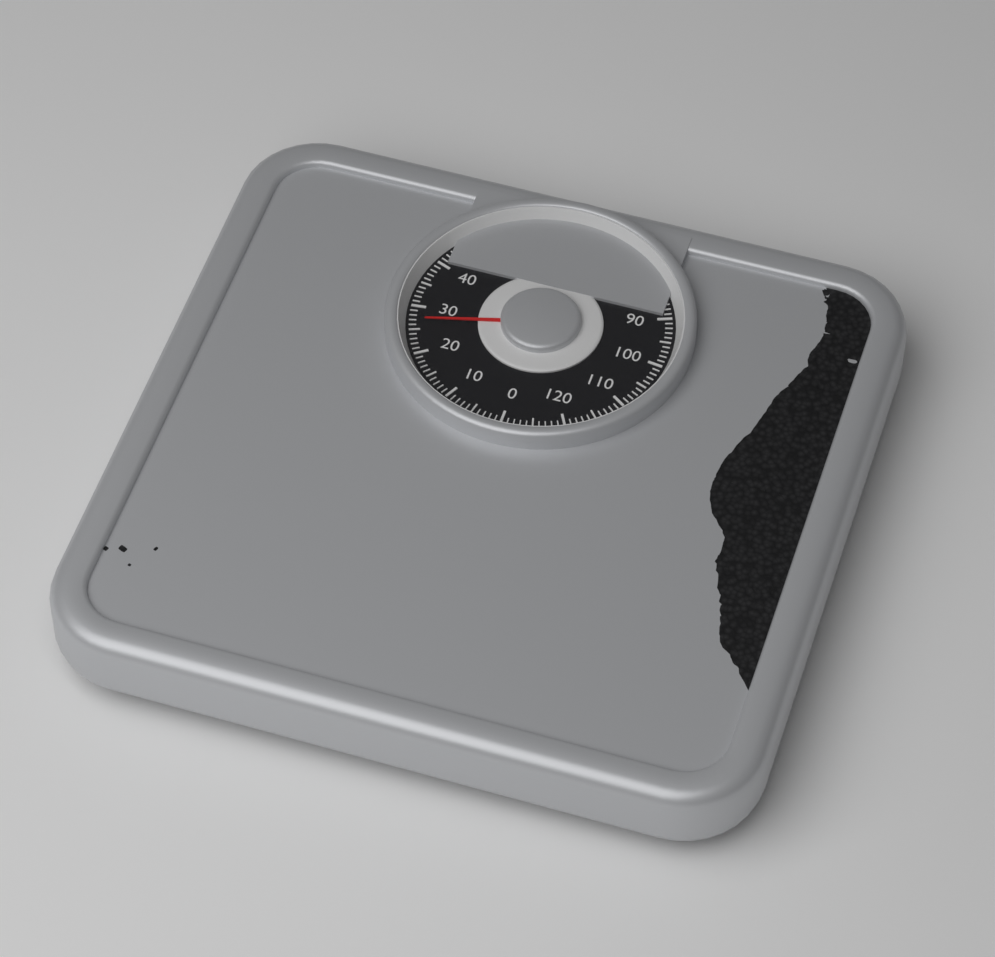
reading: 27 kg
